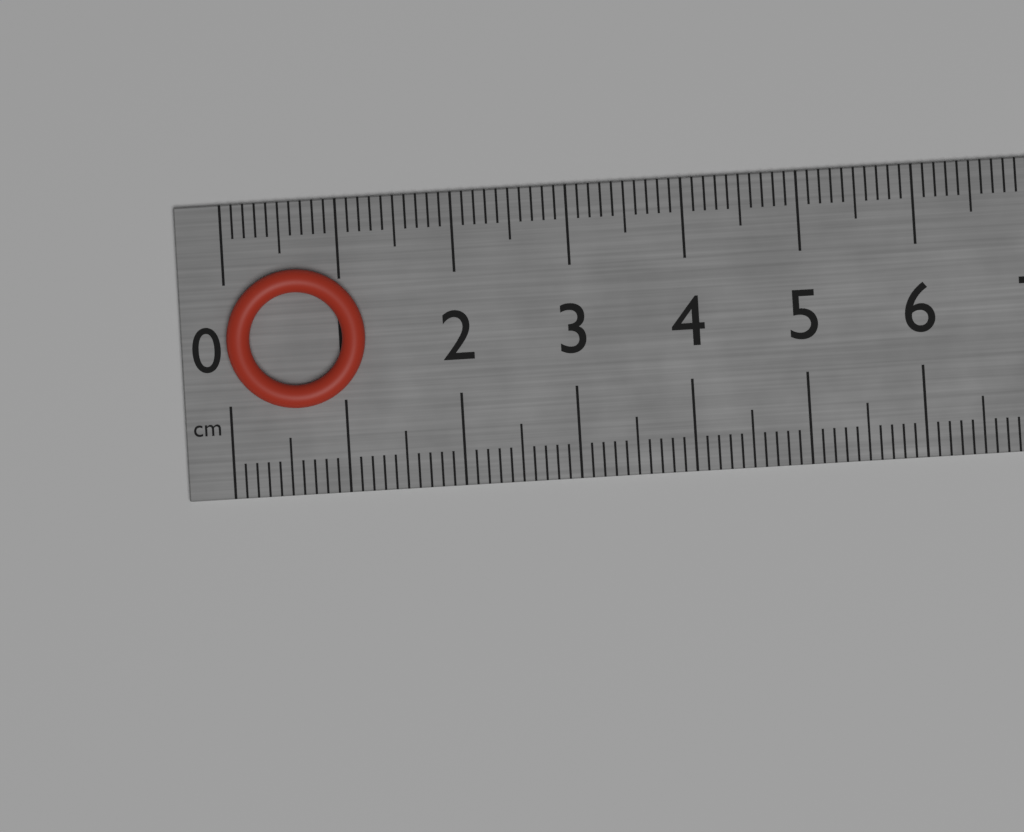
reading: 1.2 cm
